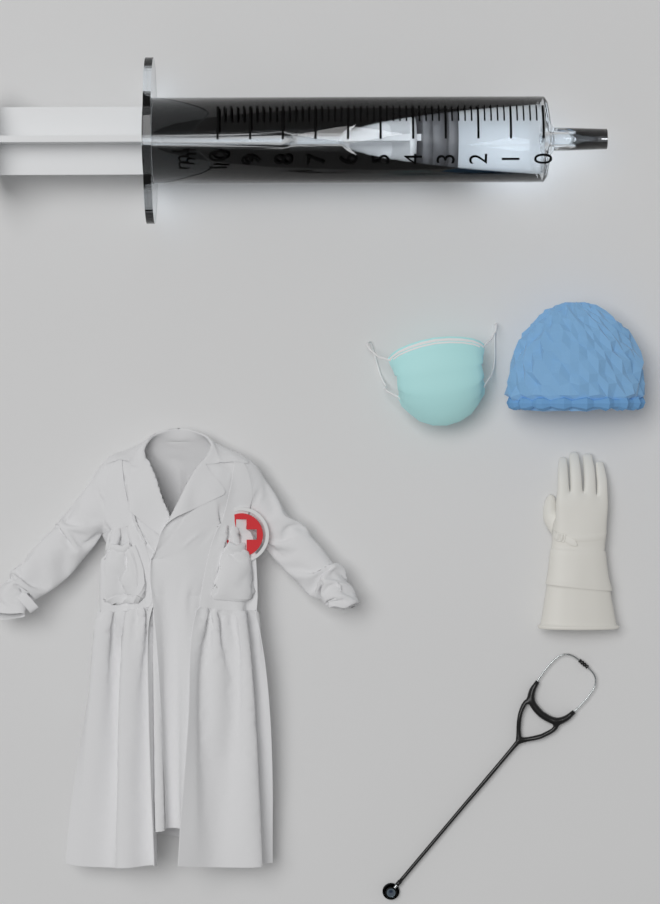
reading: 2.6 ml
